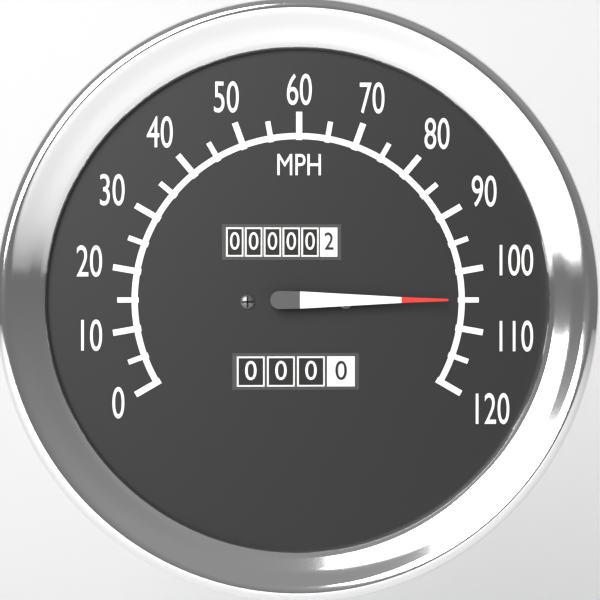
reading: 105 MPH
